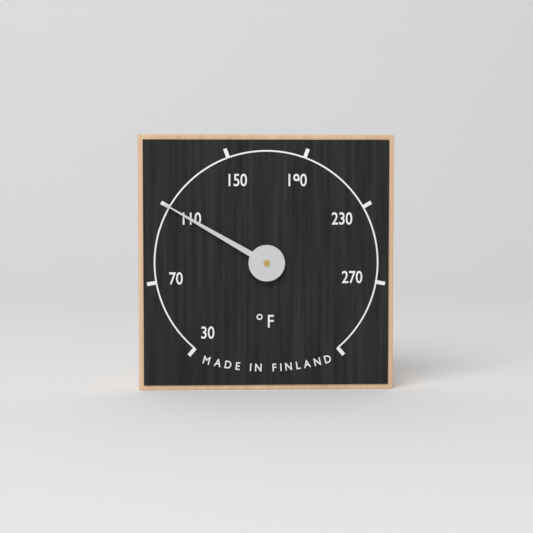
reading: 110 °F
